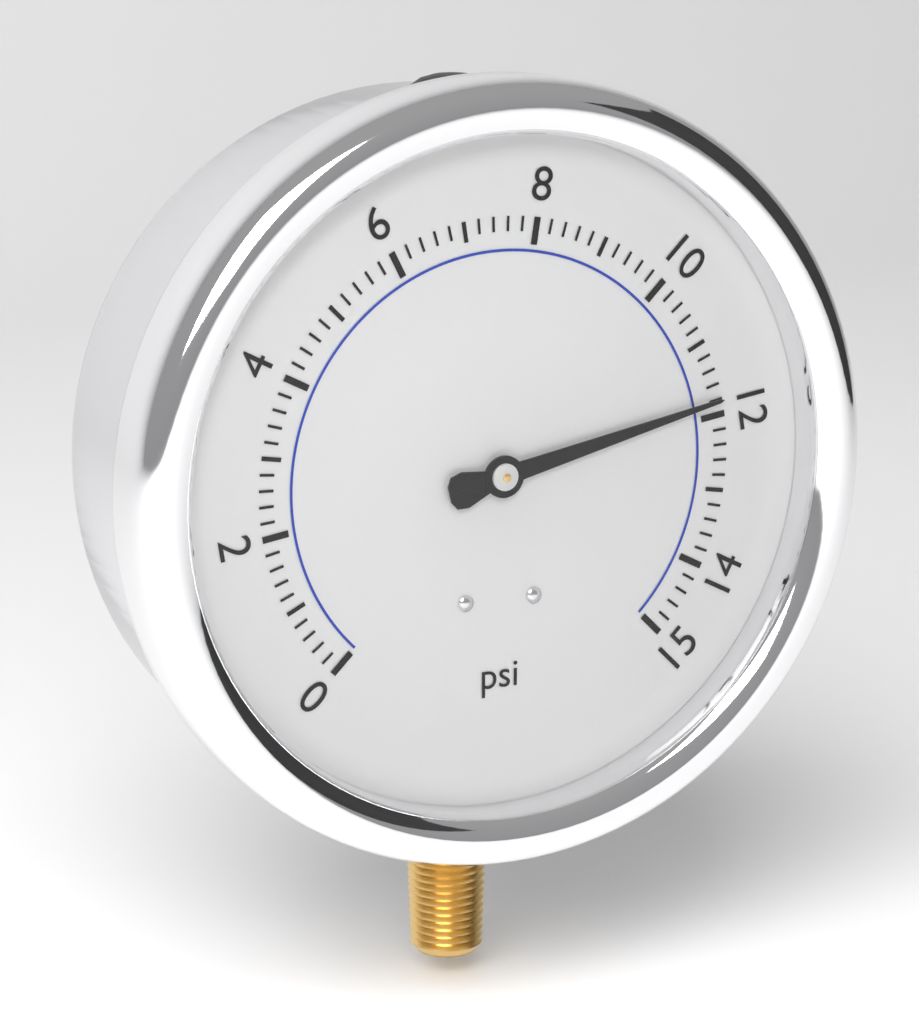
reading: 11.8 psi
